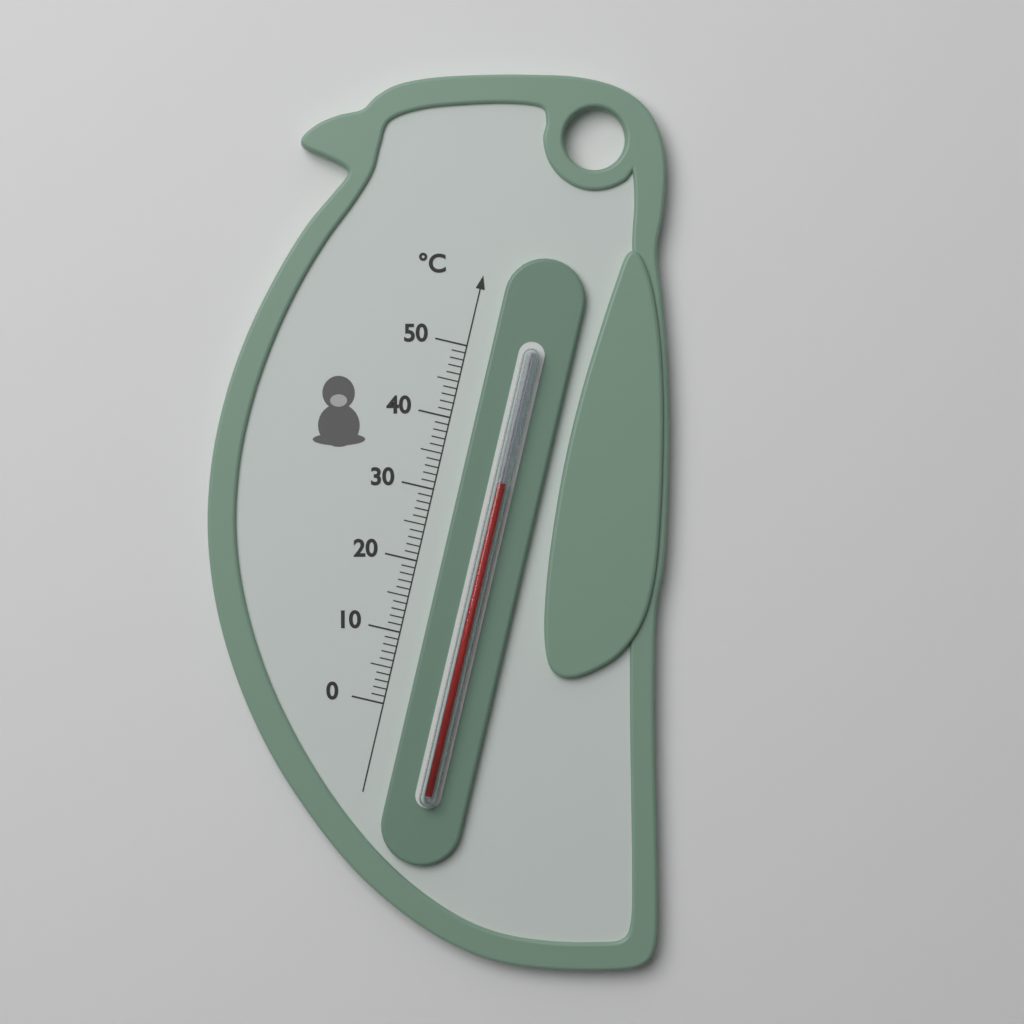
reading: 33 °C
